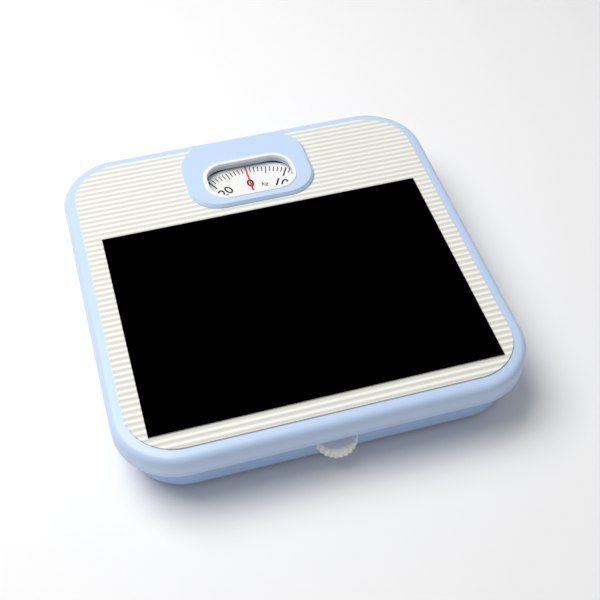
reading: 0 kg
